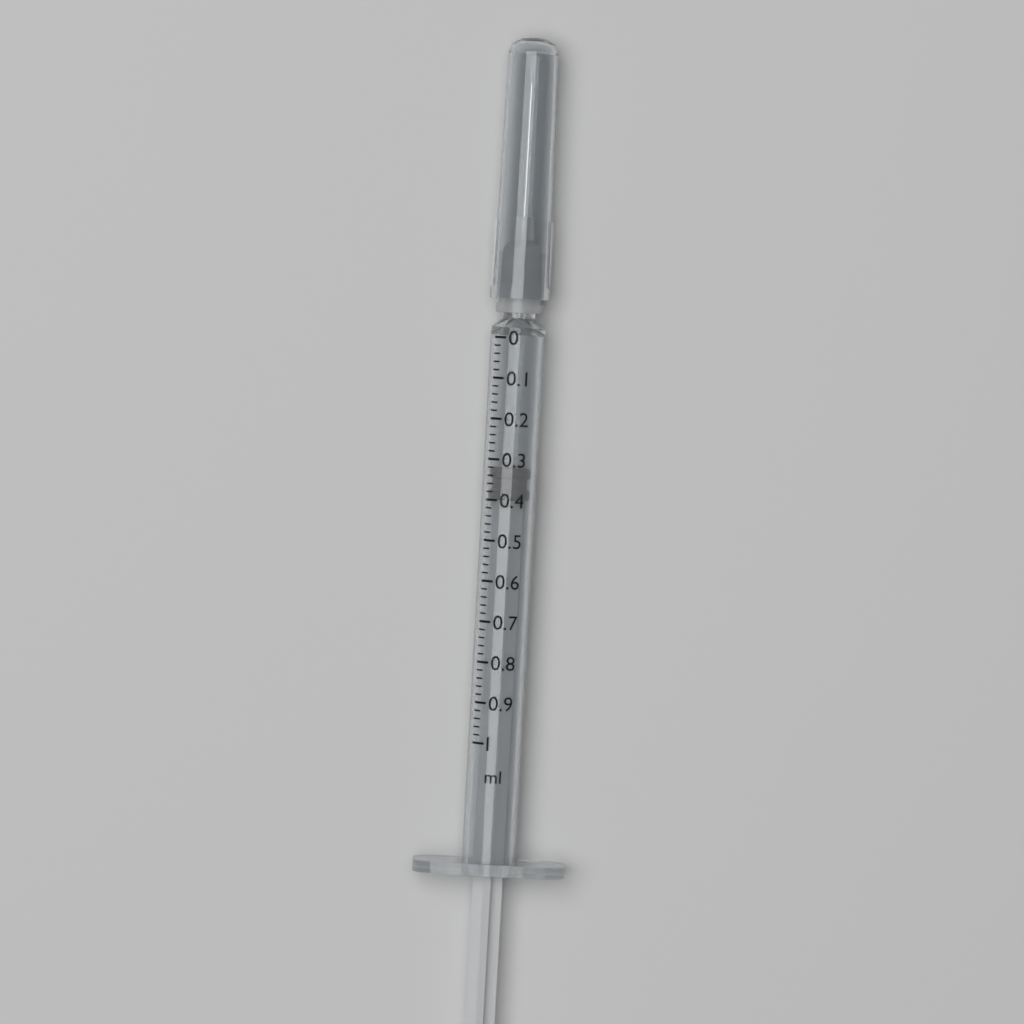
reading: 0.32 ml
